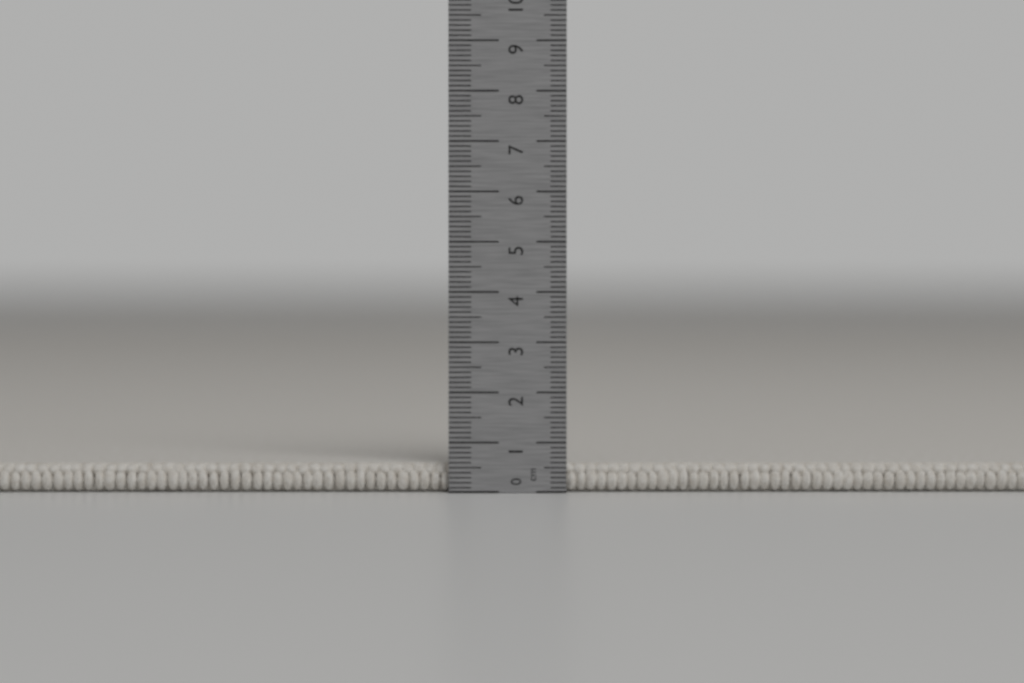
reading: 0.6 cm
